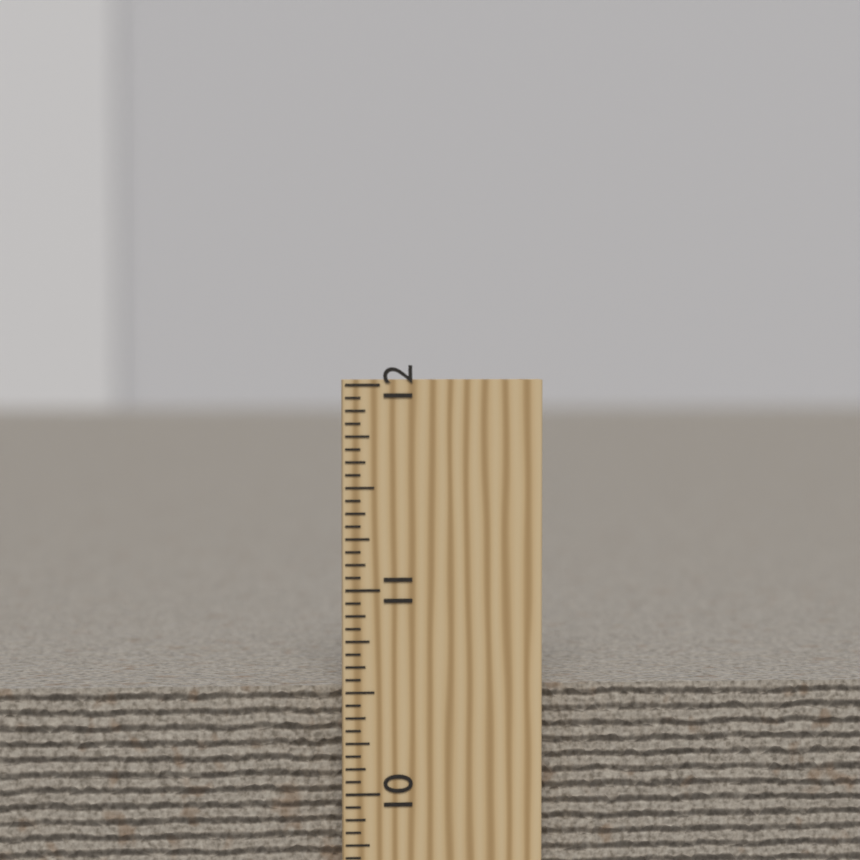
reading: 10.5000 inch
